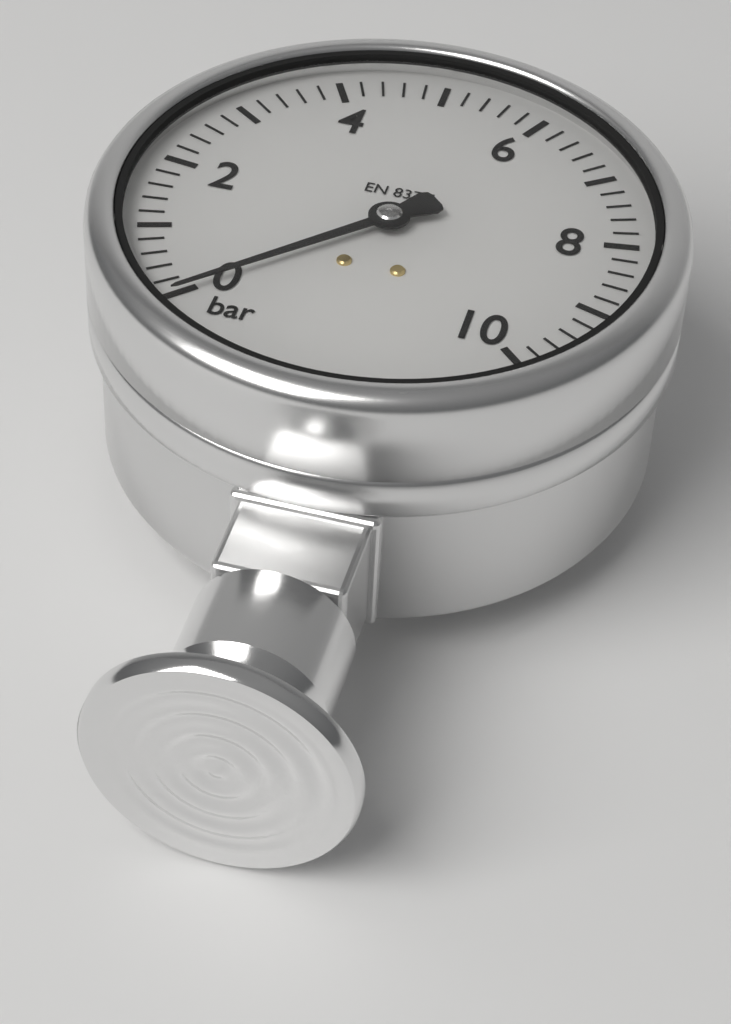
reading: 0.0 bar
